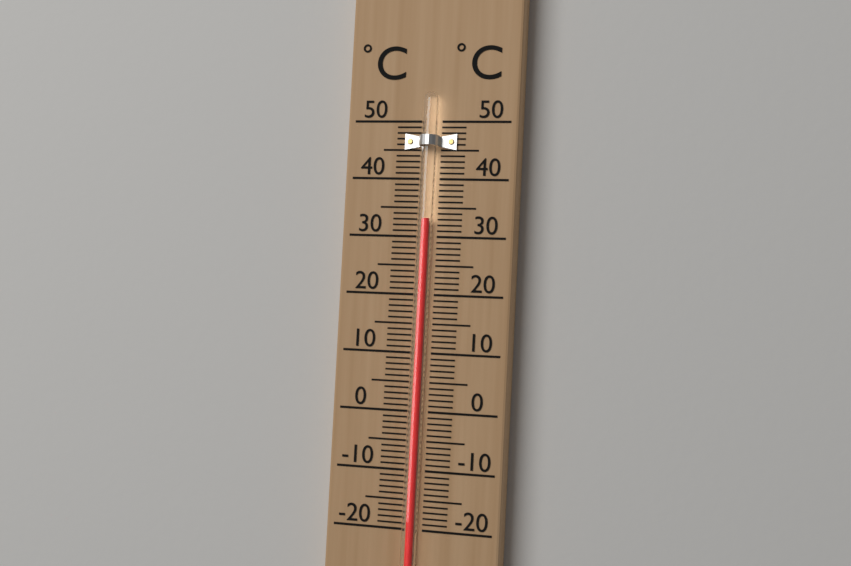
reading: 33 °C
